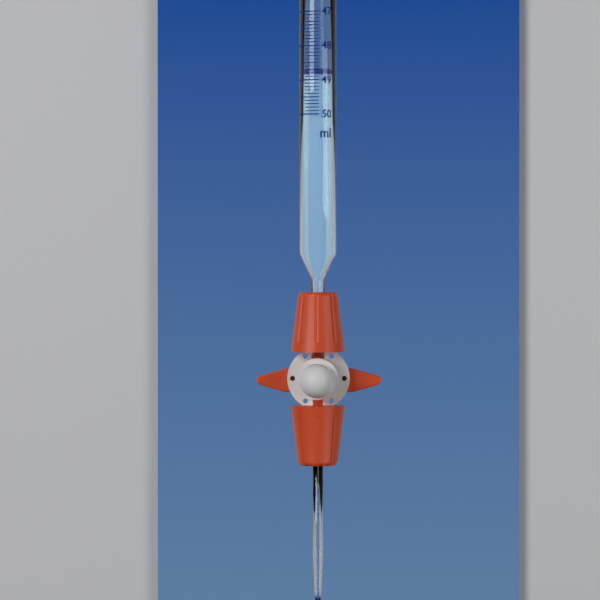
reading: 48.8 ml
